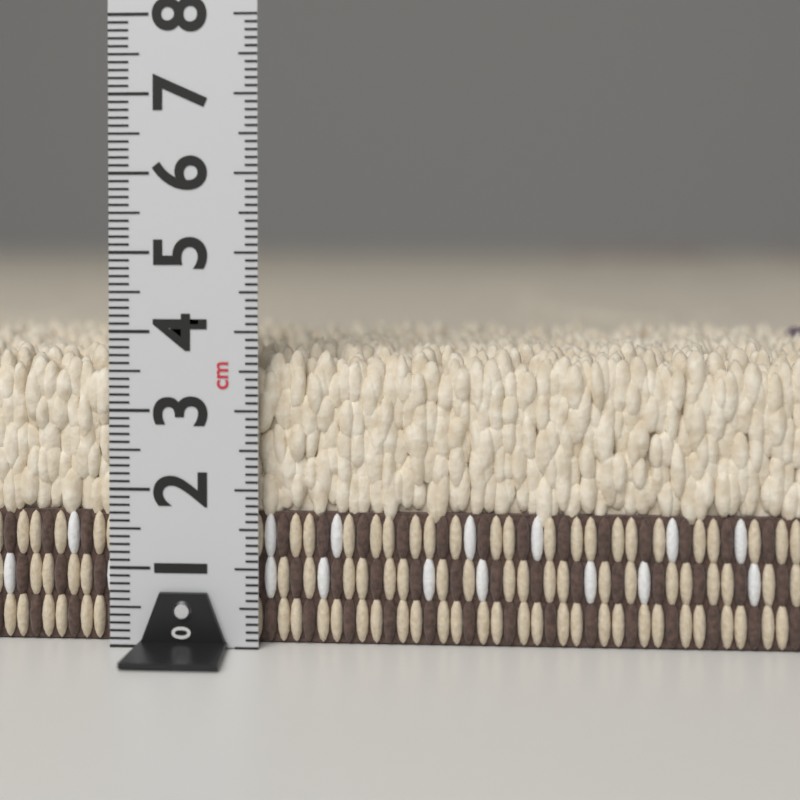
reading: 3.8 cm
